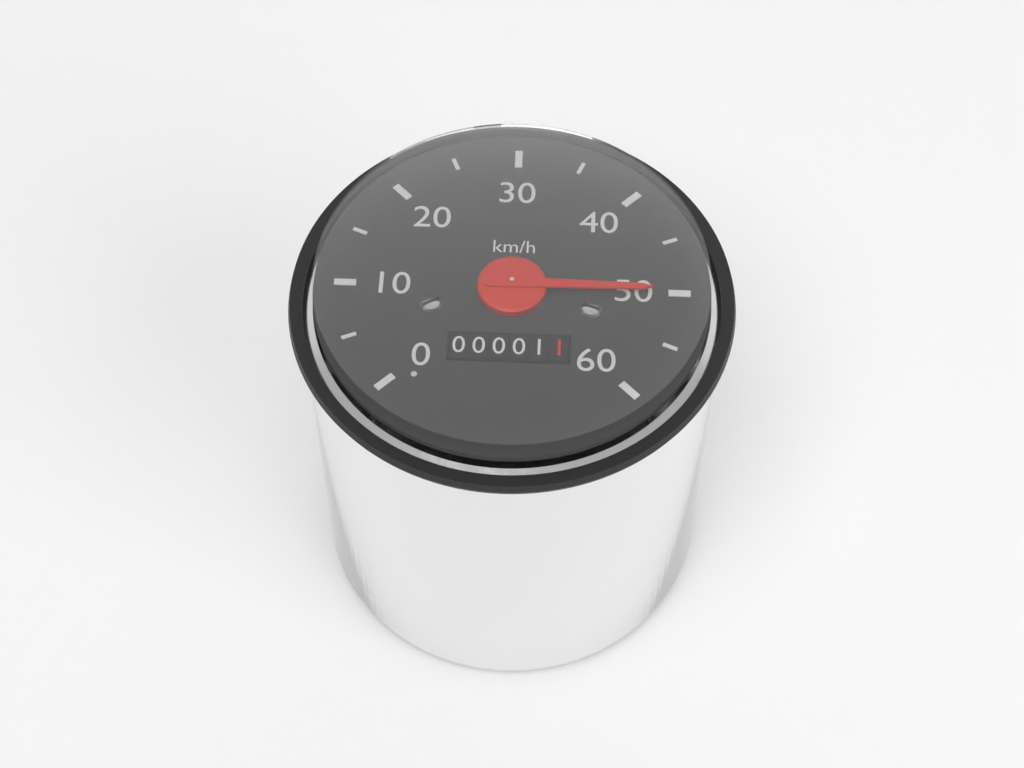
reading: 50 km/h
